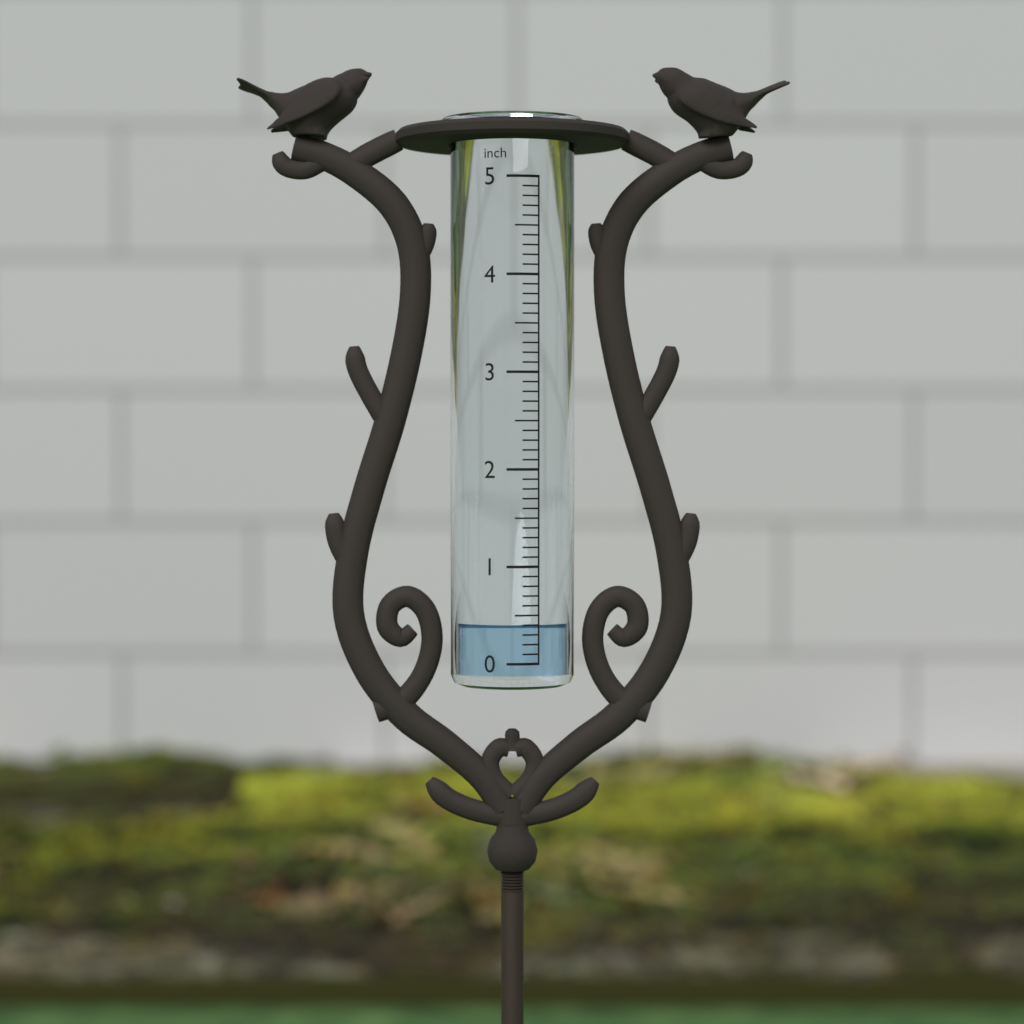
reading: 0.4 inch
